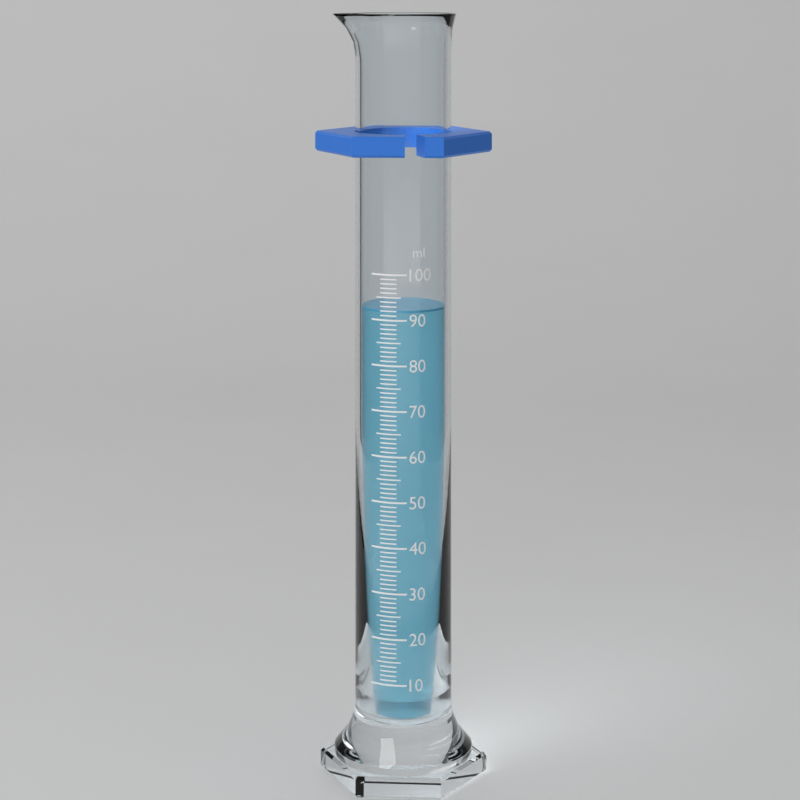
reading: 92 ml
